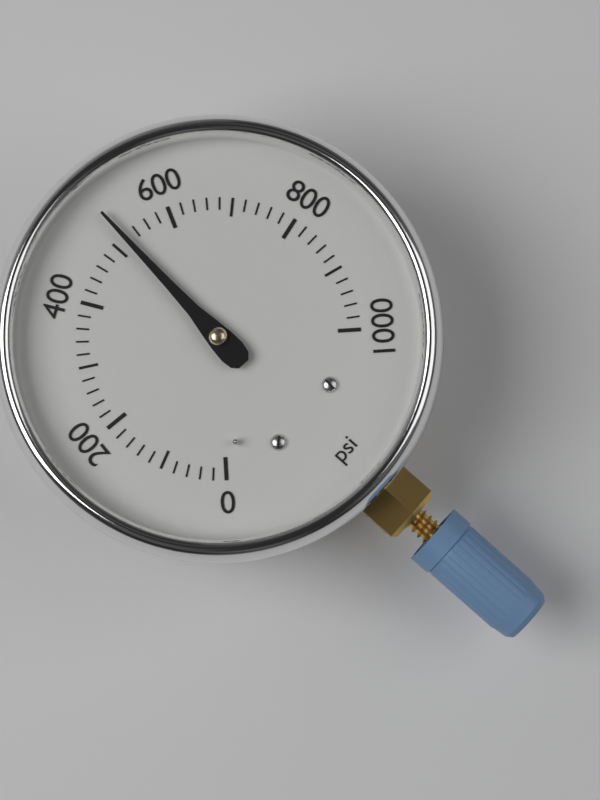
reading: 520 psi
